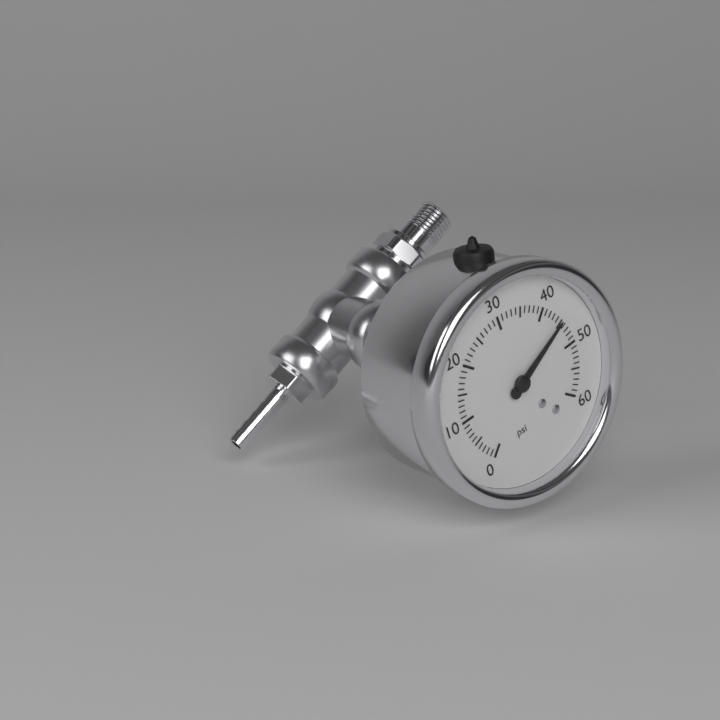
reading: 45 psi
